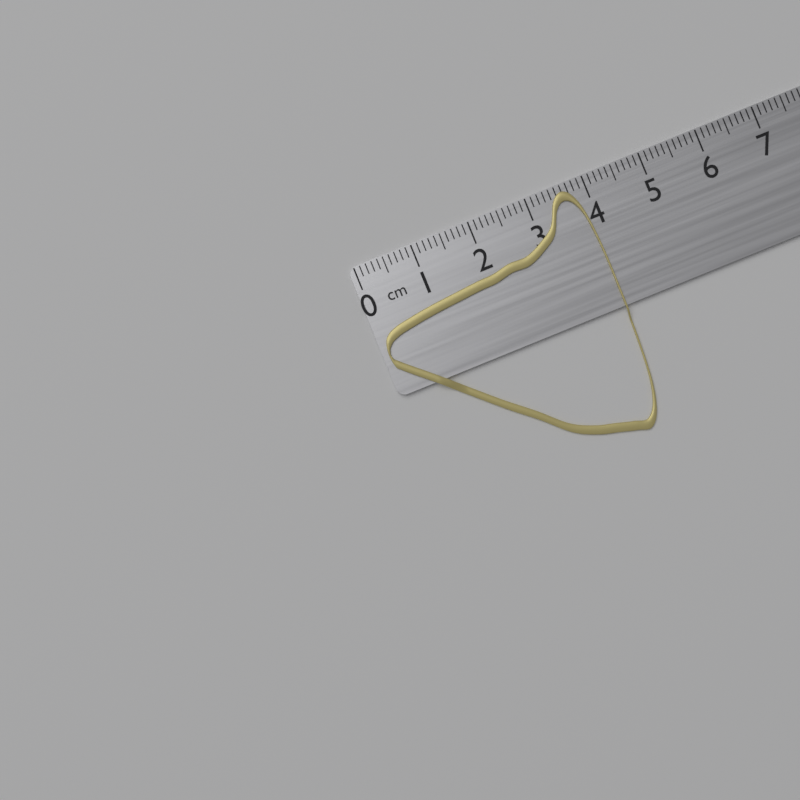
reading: 3.9 cm
